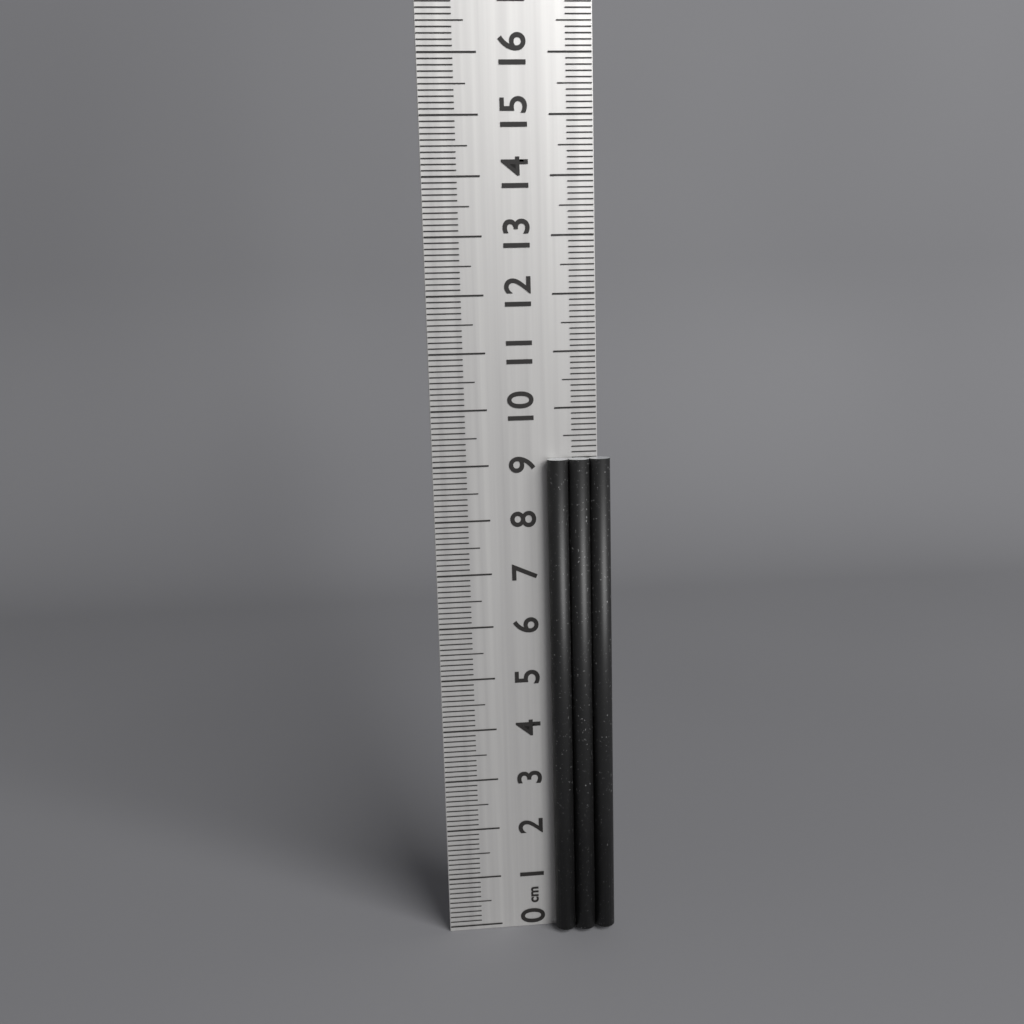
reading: 9.1 cm
